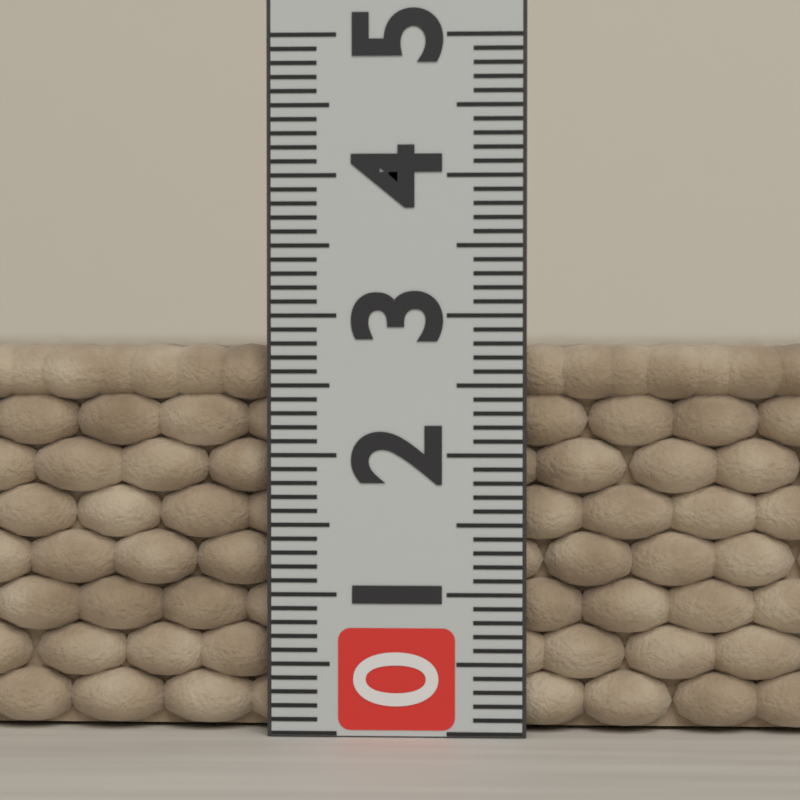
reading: 2.8 (no unit)
